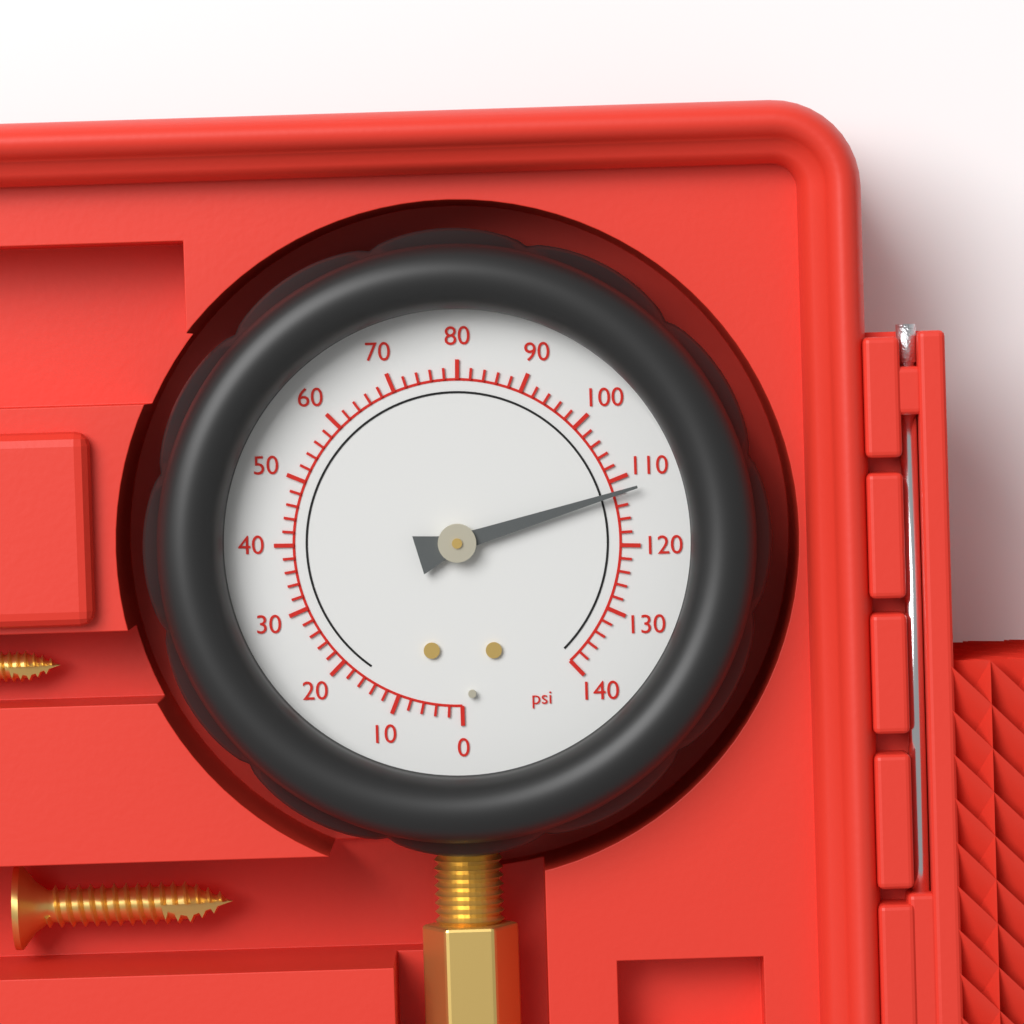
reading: 112 psi
